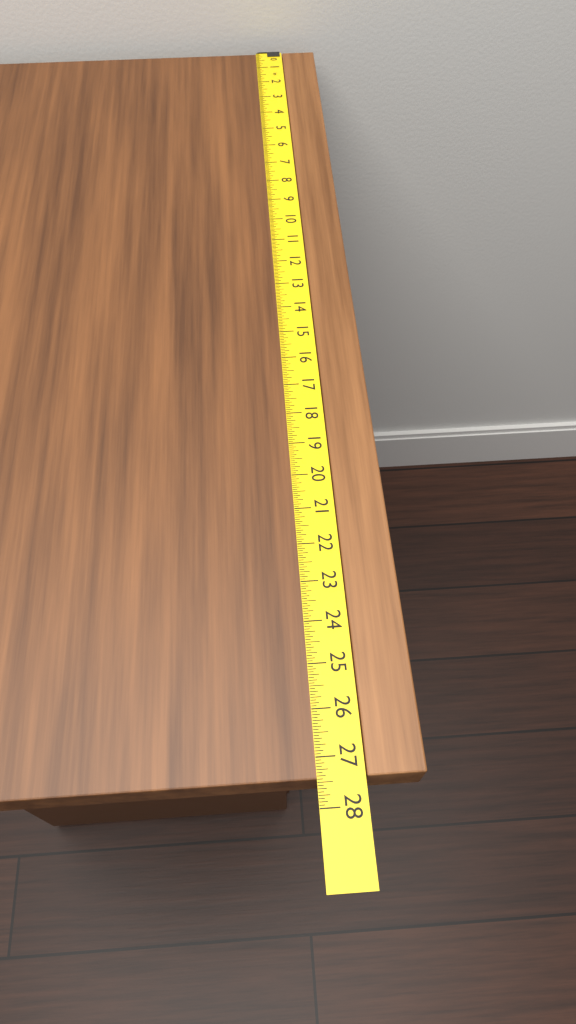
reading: 27.4375 in
